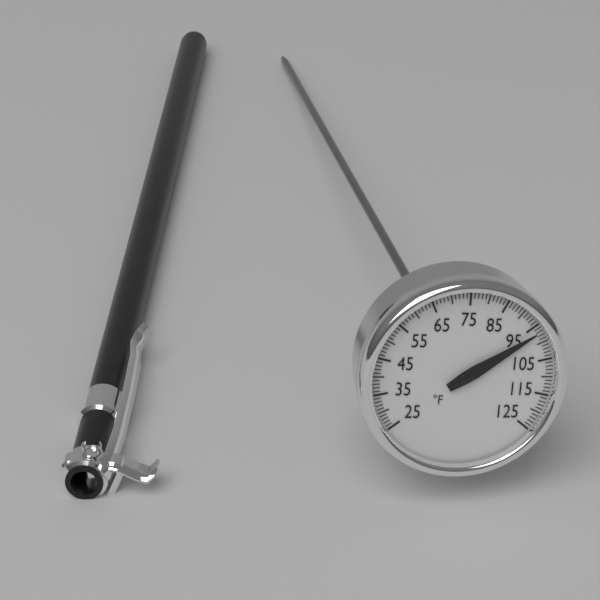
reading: 97 °F
